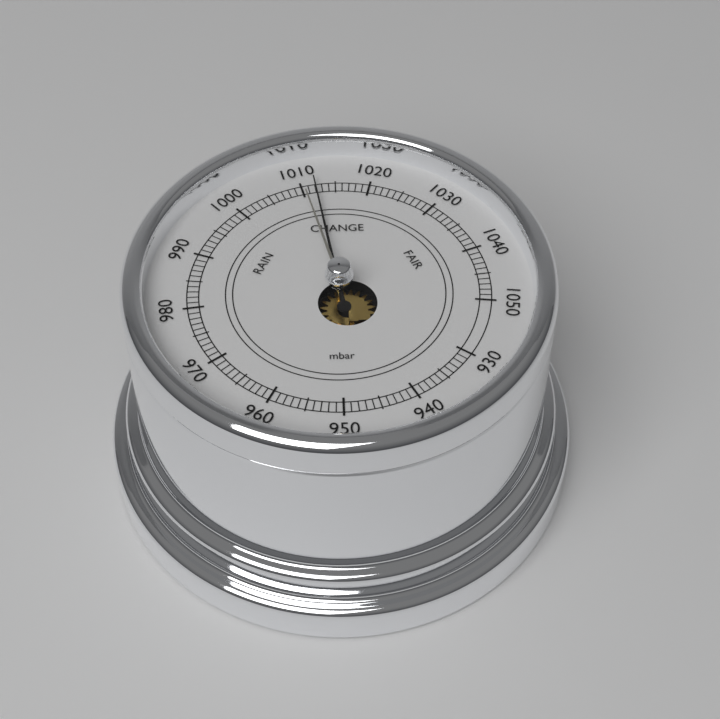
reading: 1012 mbar
